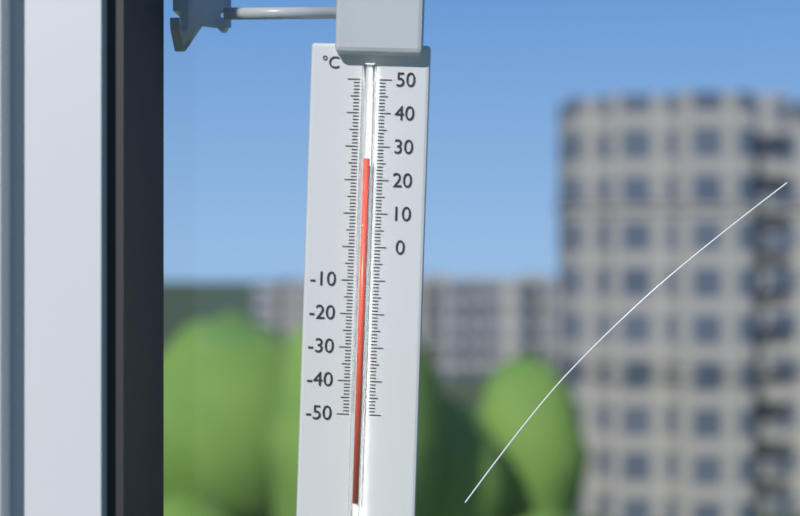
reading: 26 °C
